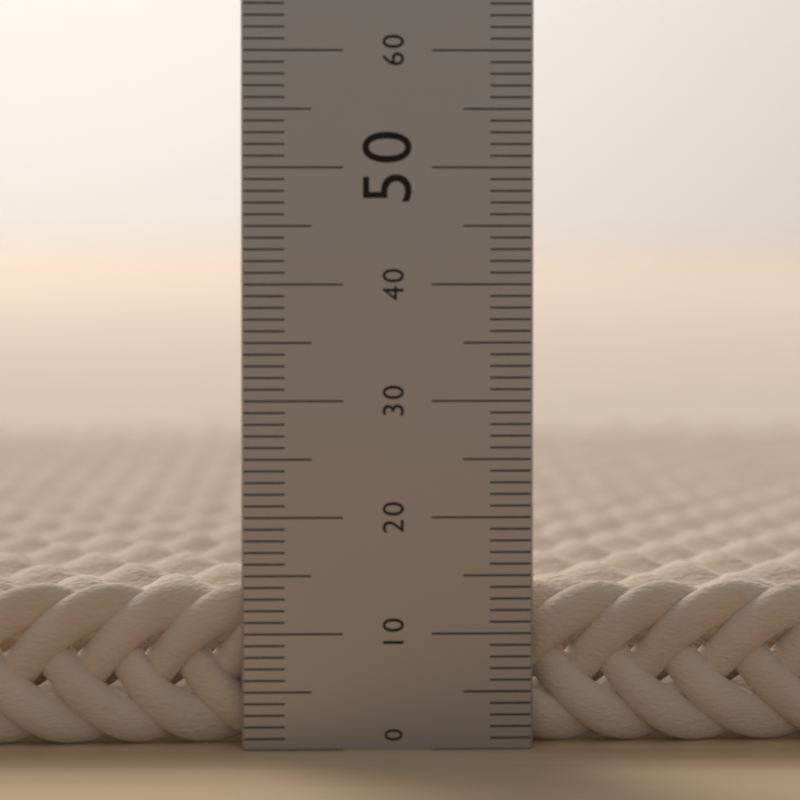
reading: 14 (no unit)
